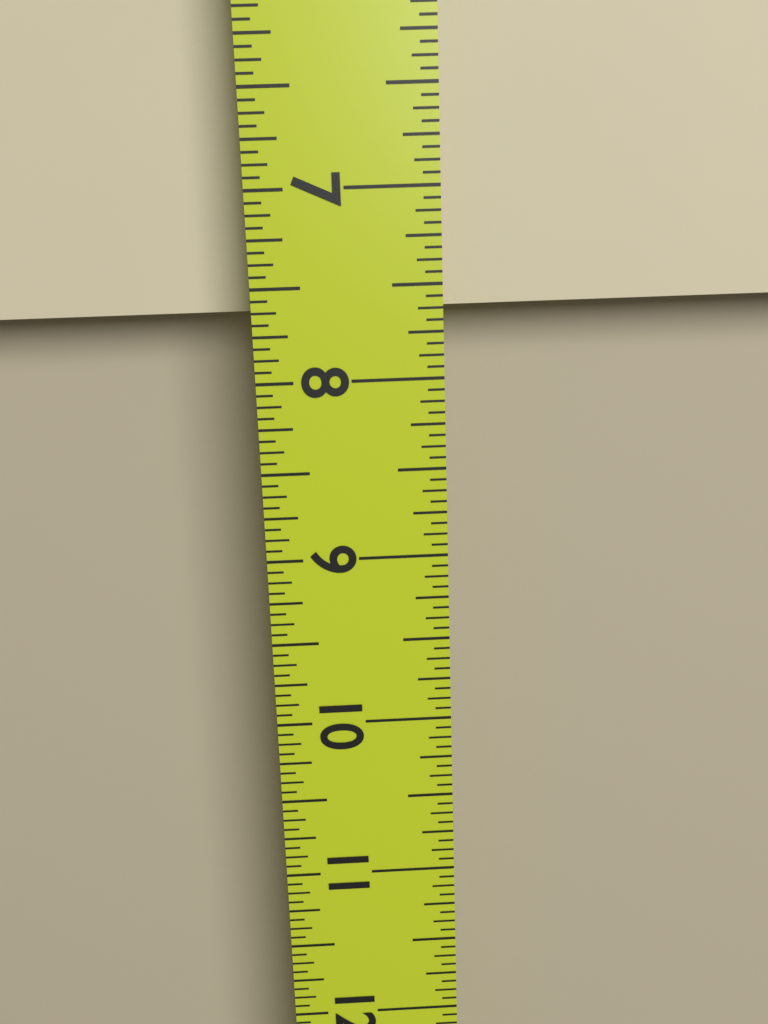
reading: 7.6250 in
